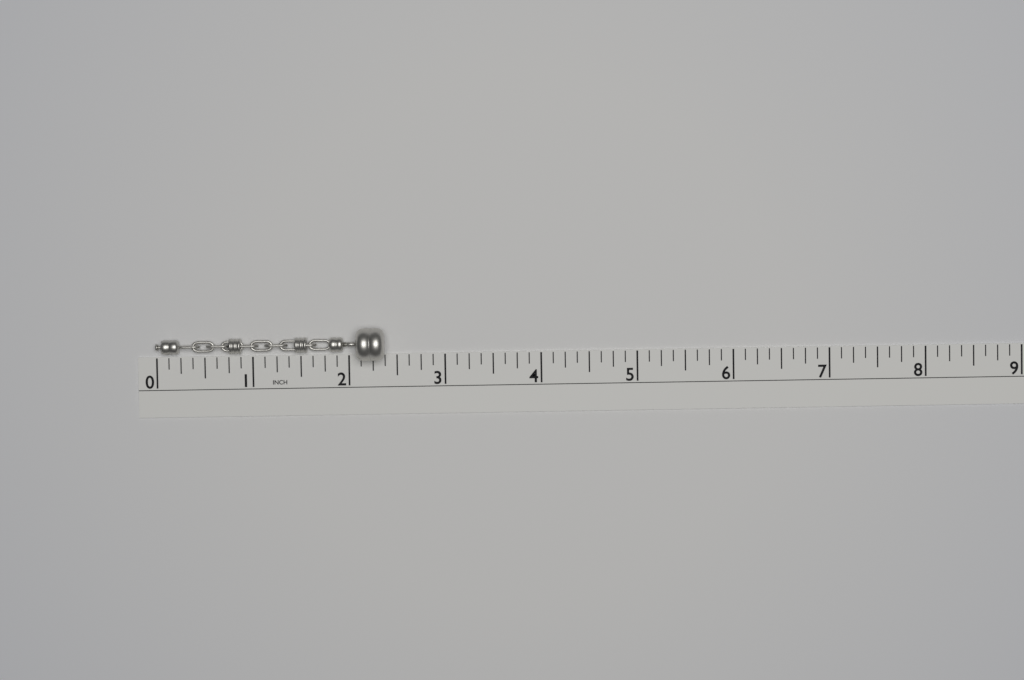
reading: 2.375 in
